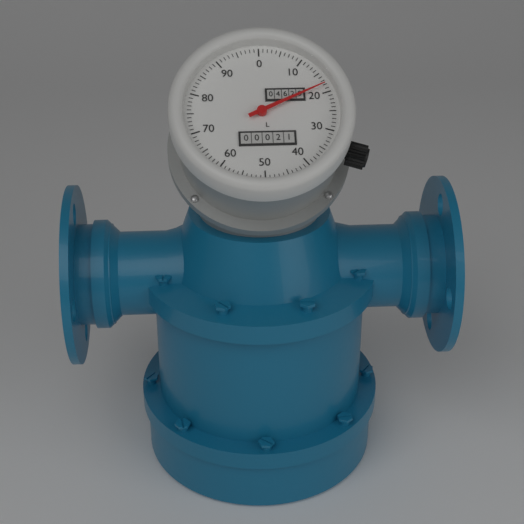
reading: 18 L
